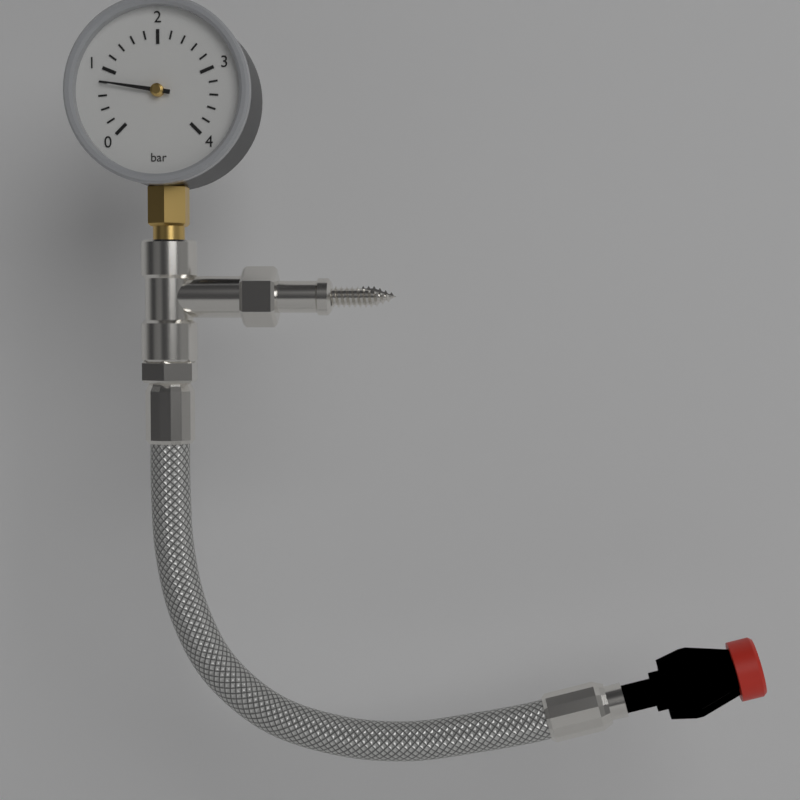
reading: 0.8 bar
